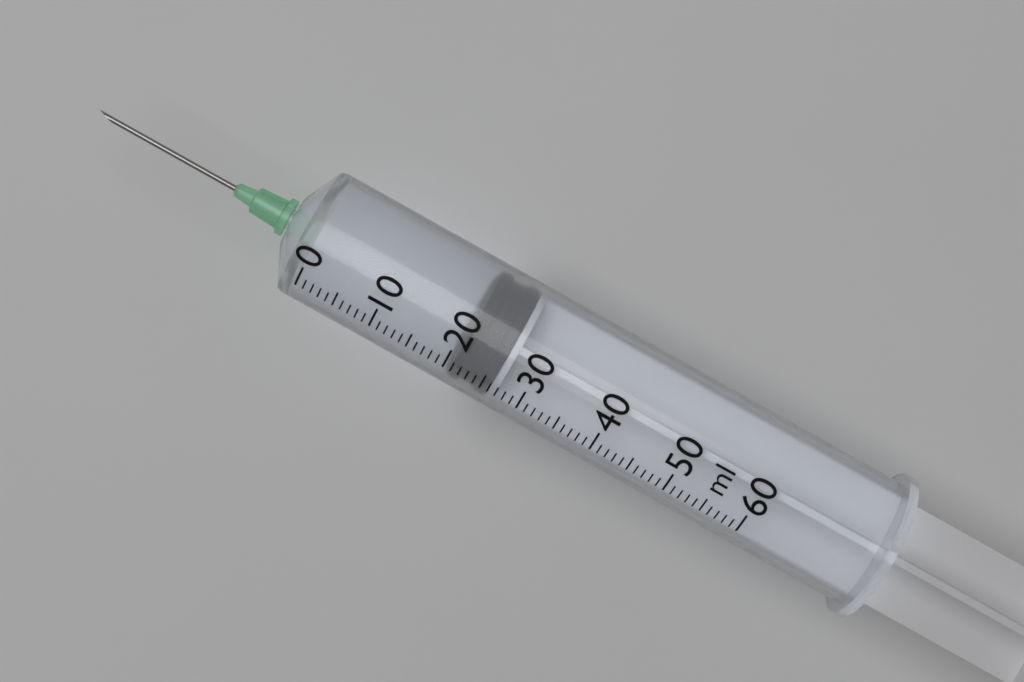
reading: 21 ml
